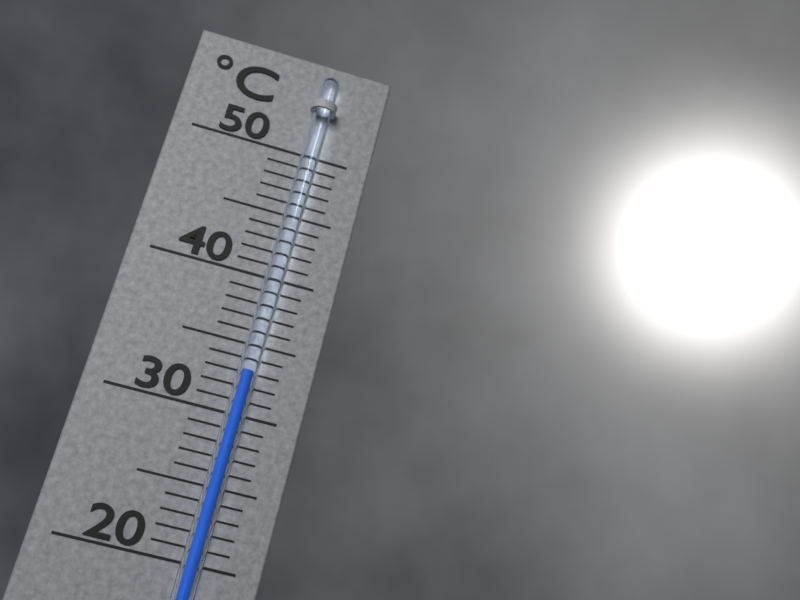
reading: 33 °C
